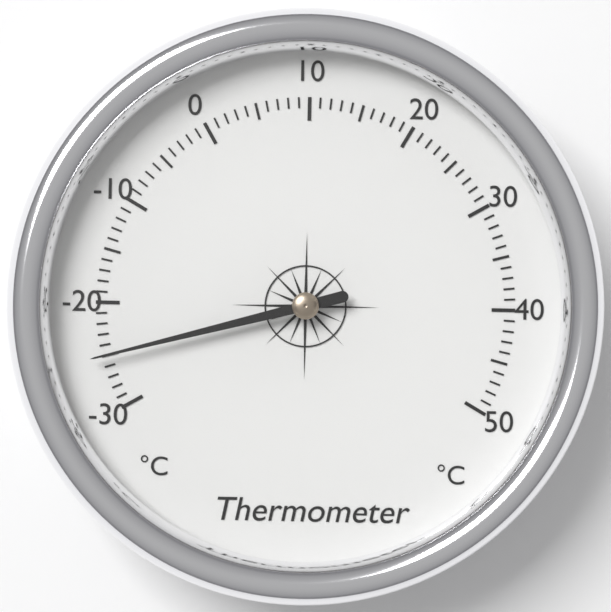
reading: -25 °C
